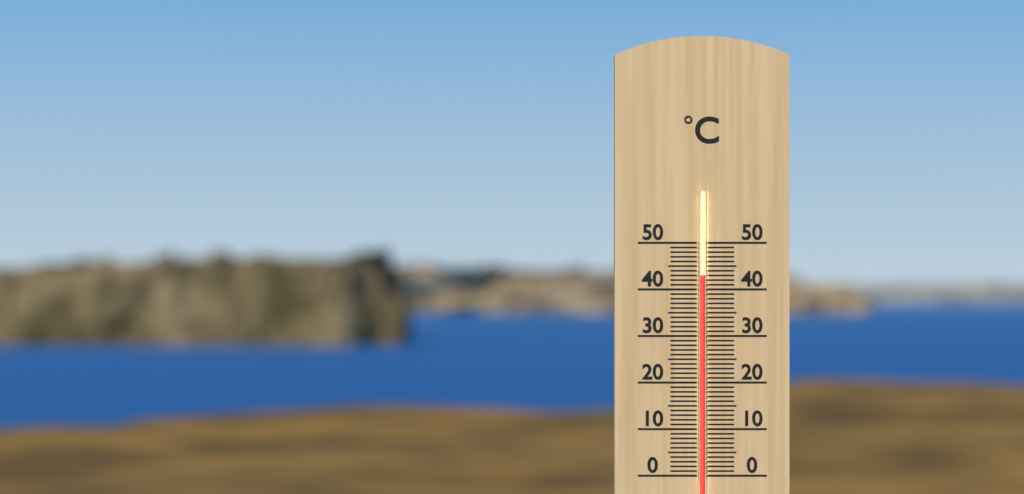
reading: 43 °C
